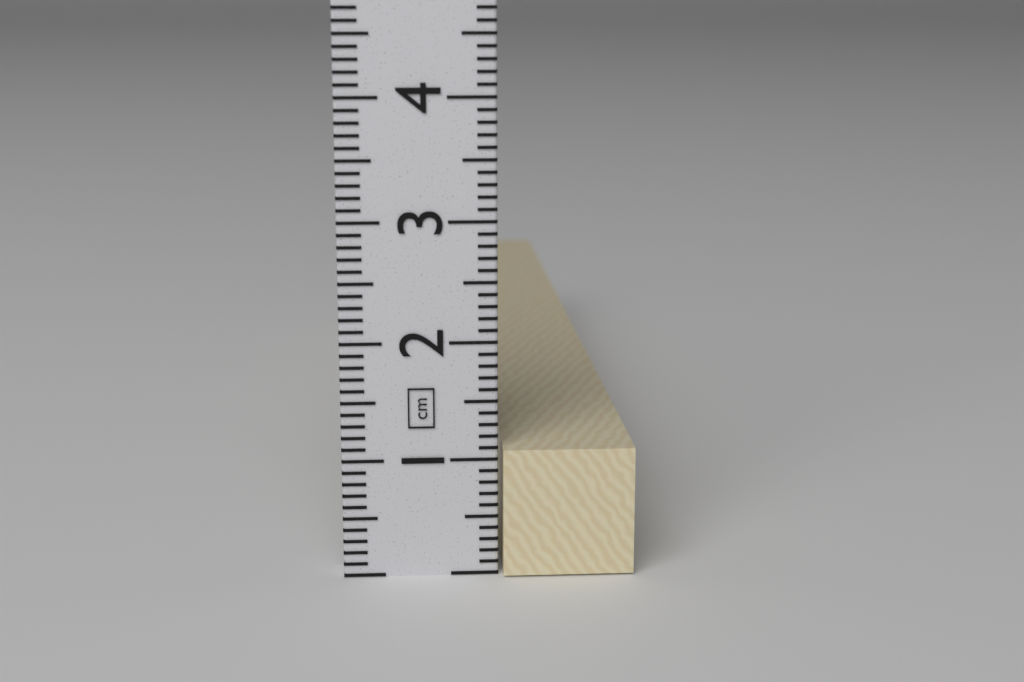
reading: 1.1 cm
